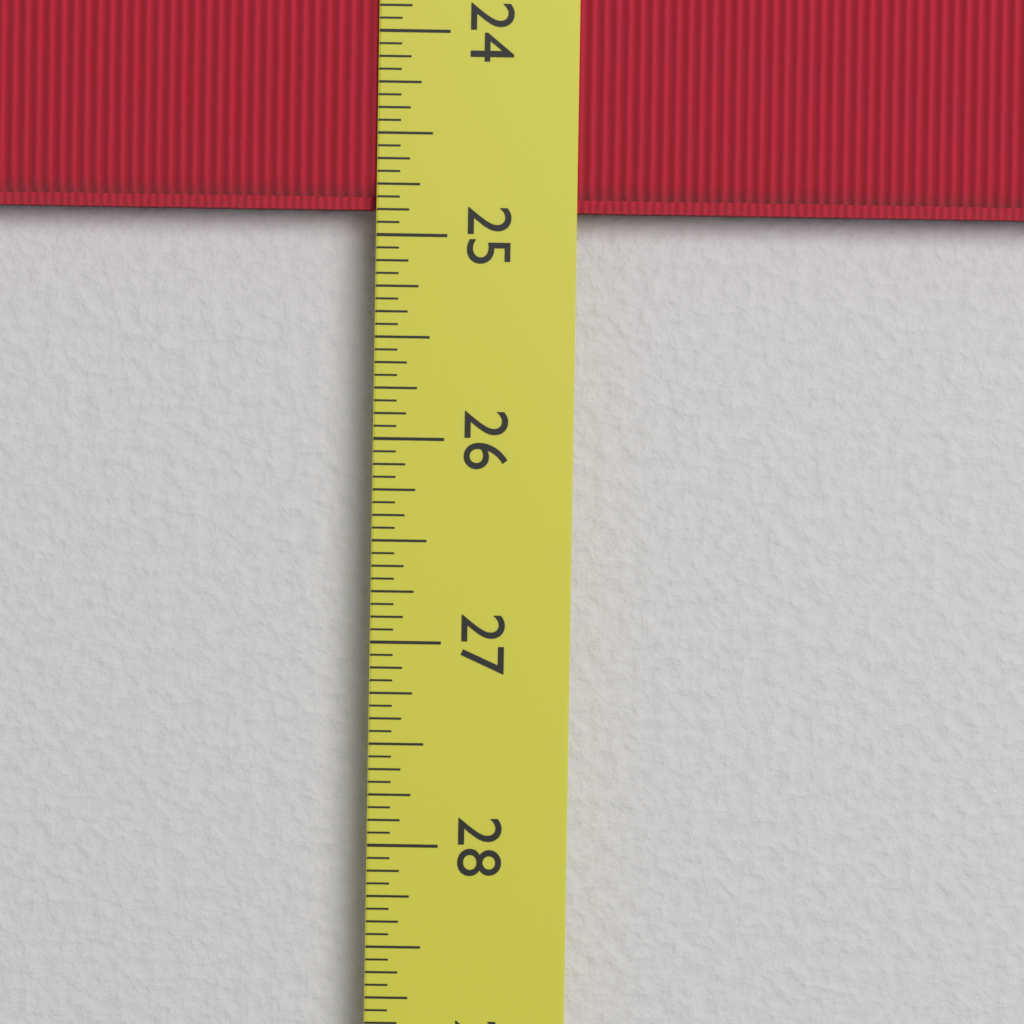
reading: 24.8750 in
